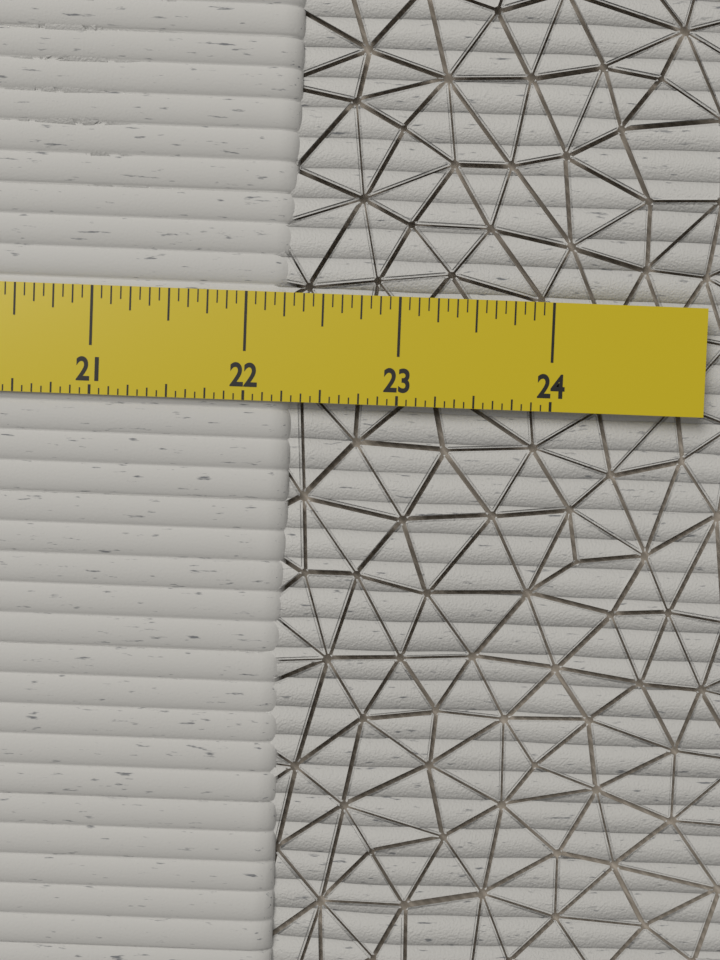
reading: 22.3125 in
